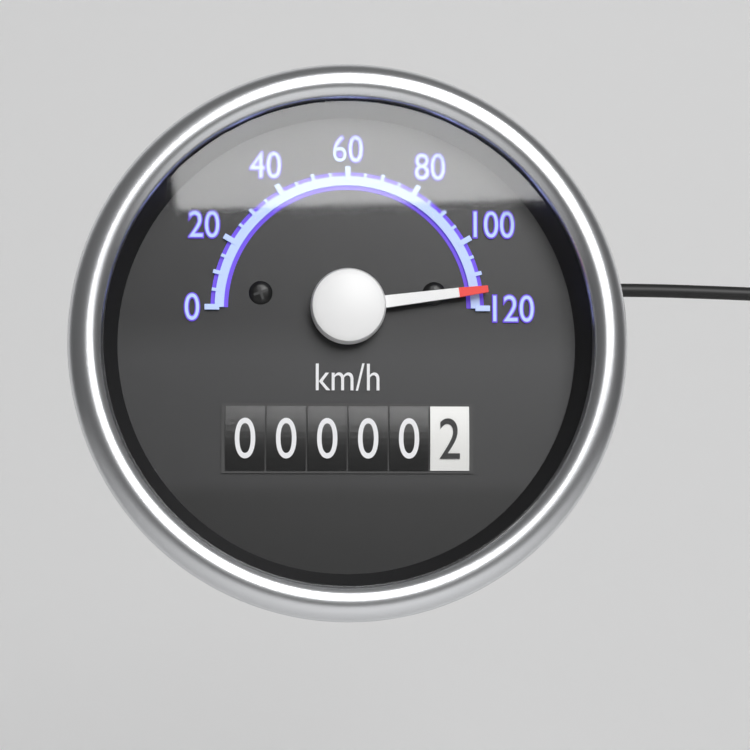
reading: 115 km/h
